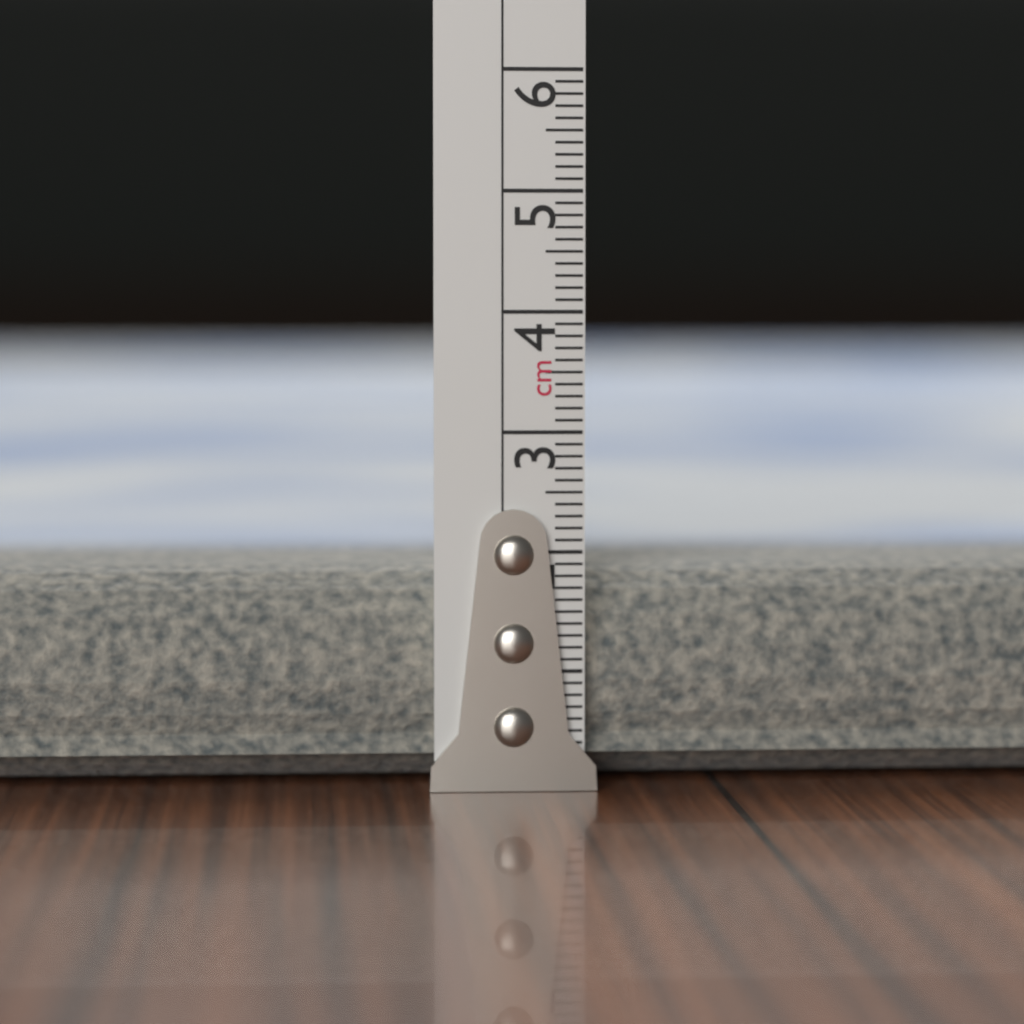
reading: 1.9 cm
